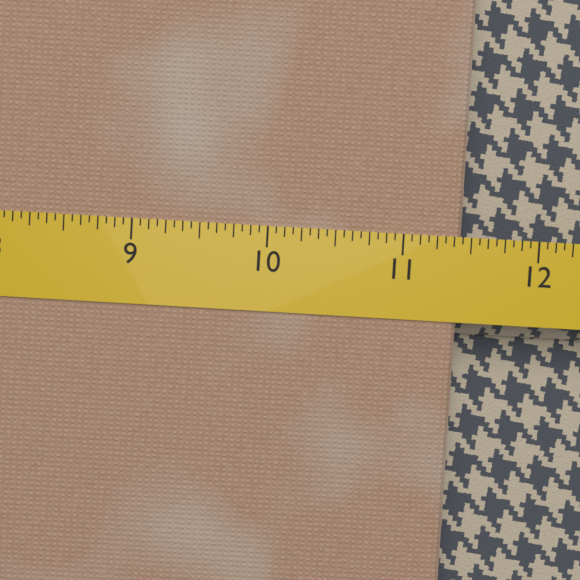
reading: 11.4375 (no unit)
